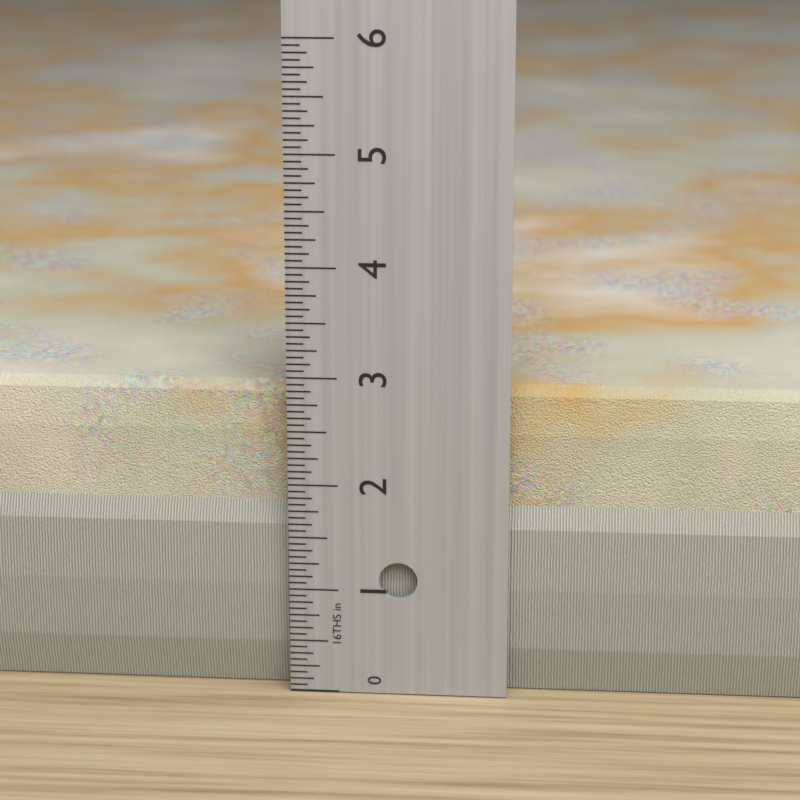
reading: 2.8750 in
